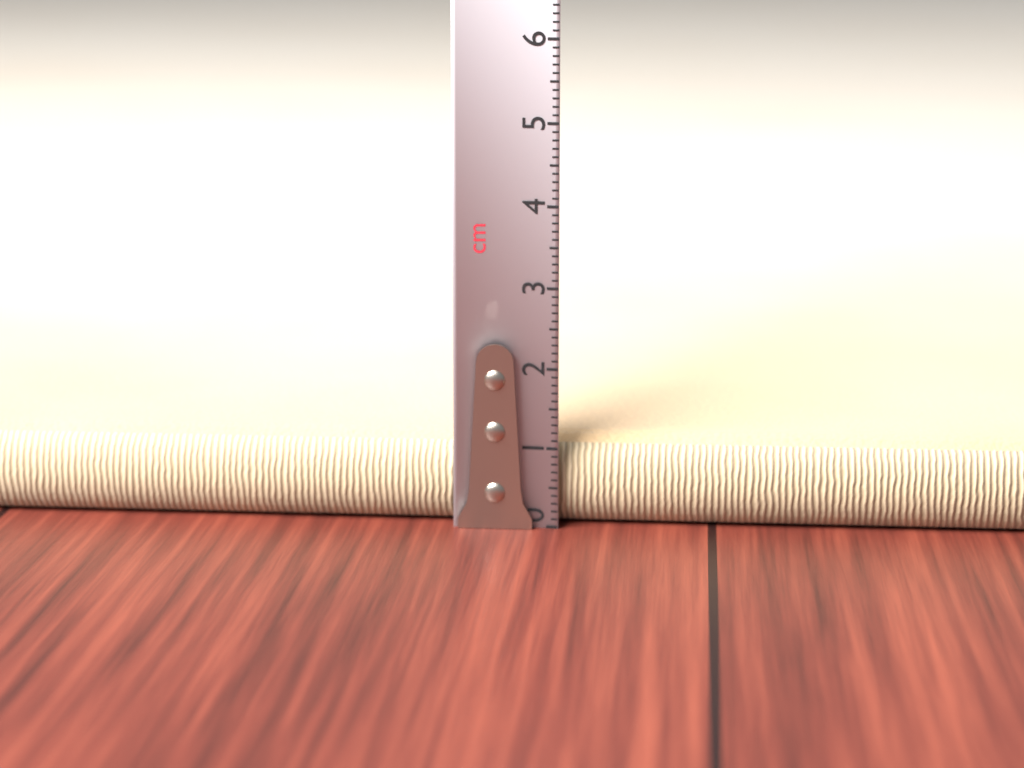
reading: 1.1 cm
